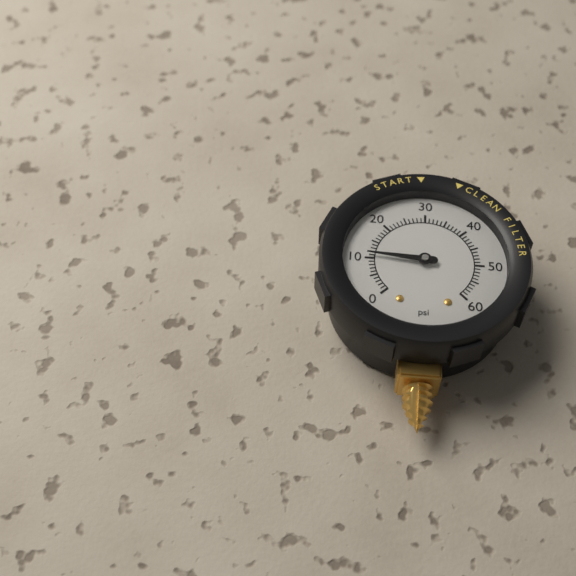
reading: 11 psi
